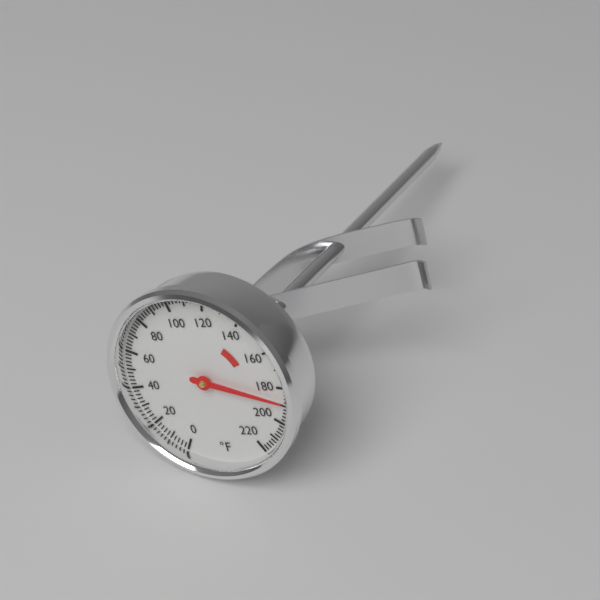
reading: 188 °F
